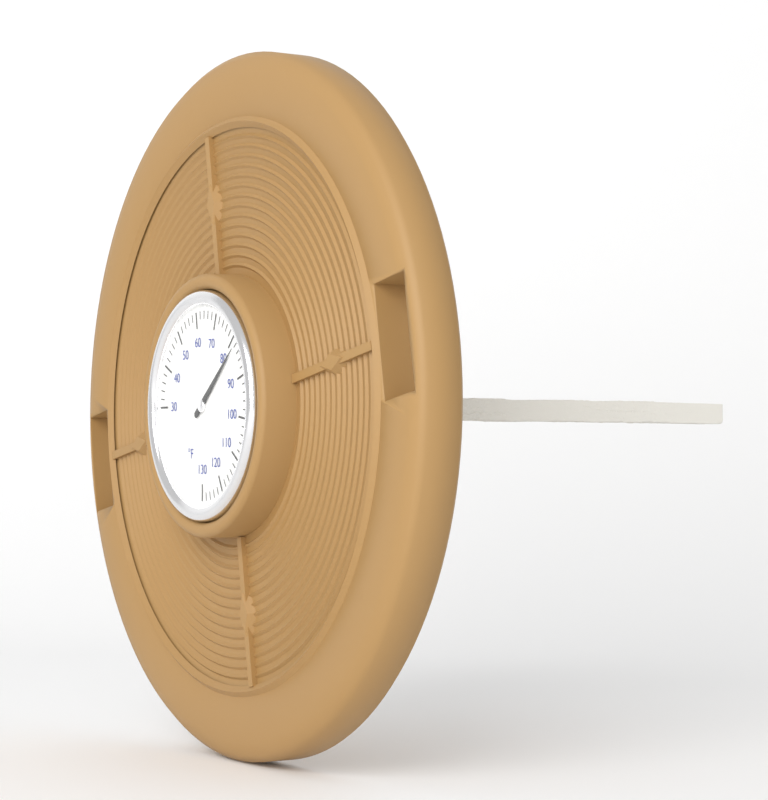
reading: 82 °F
